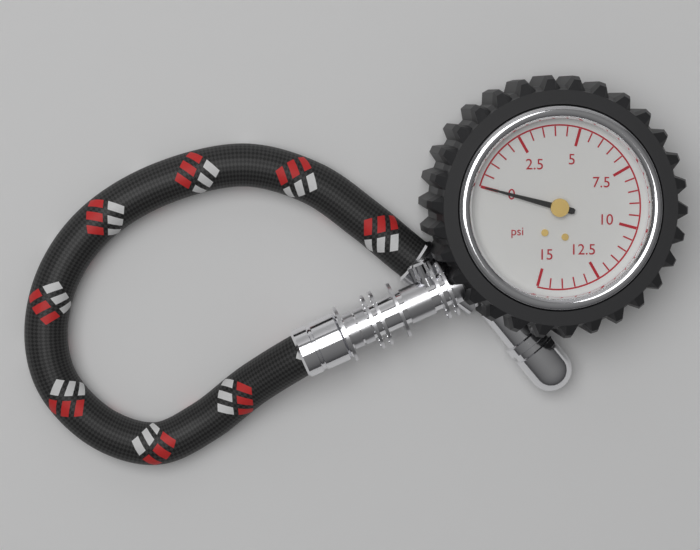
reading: 0.0 psi
